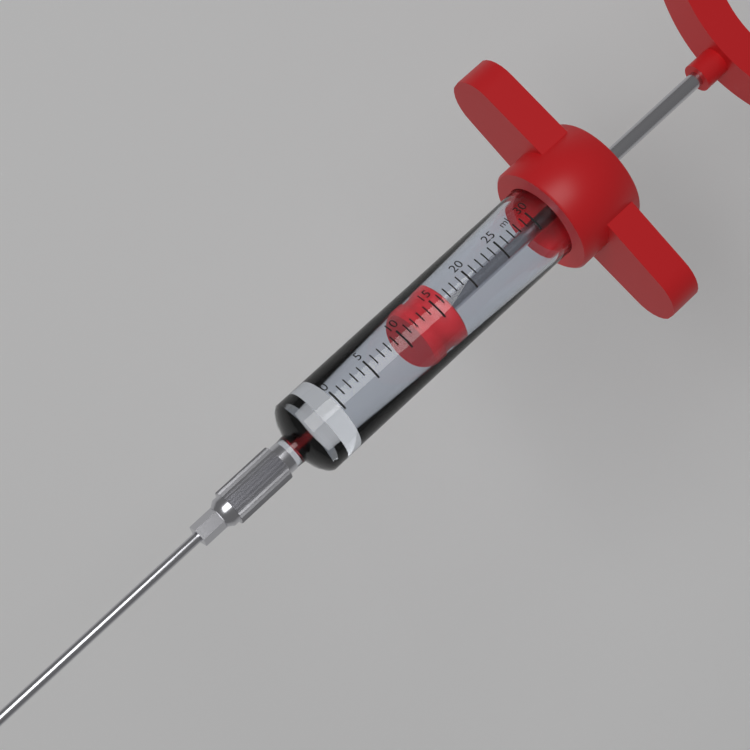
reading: 12 ml
